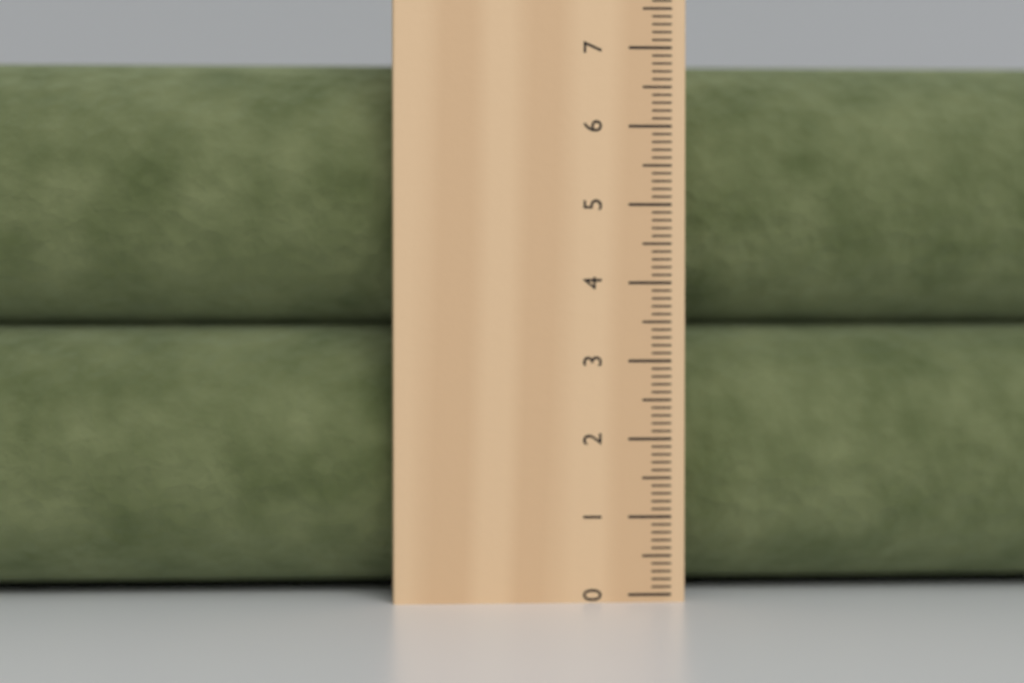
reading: 6.9 cm
